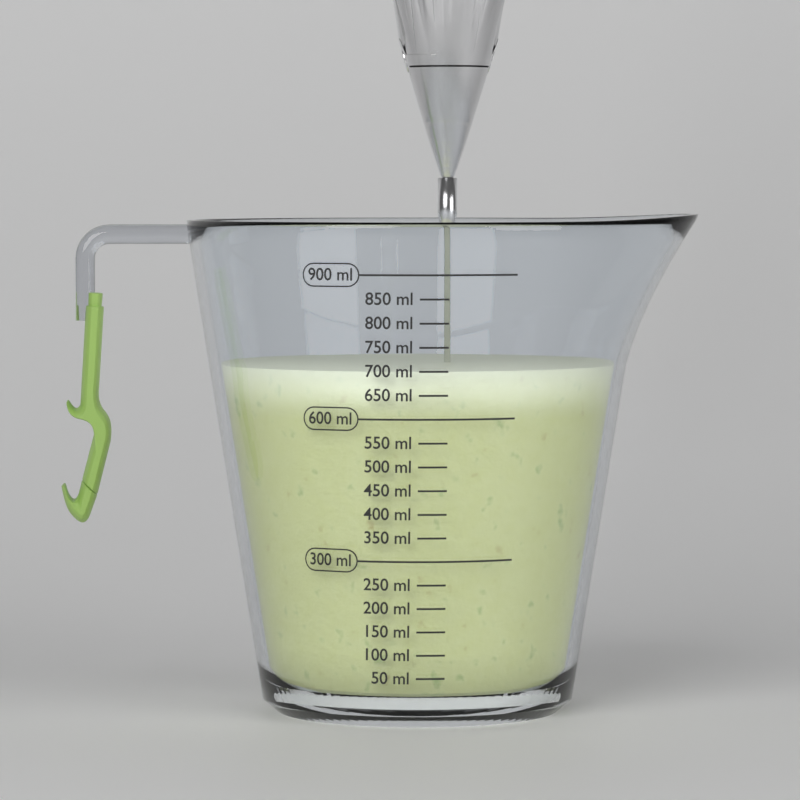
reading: 700 ml
